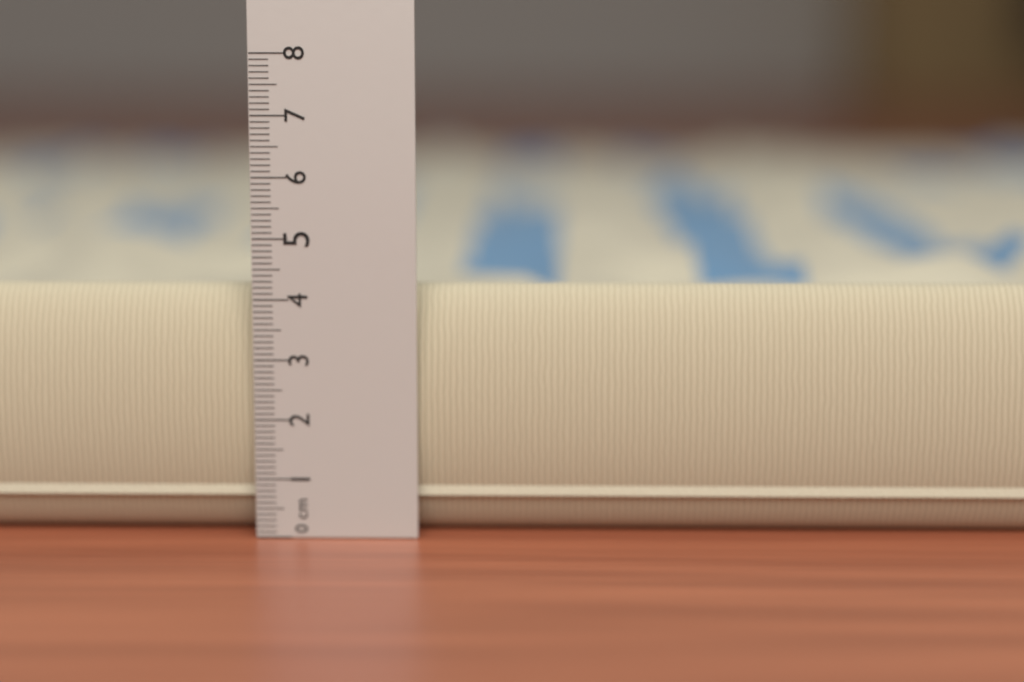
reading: 4.2 cm
